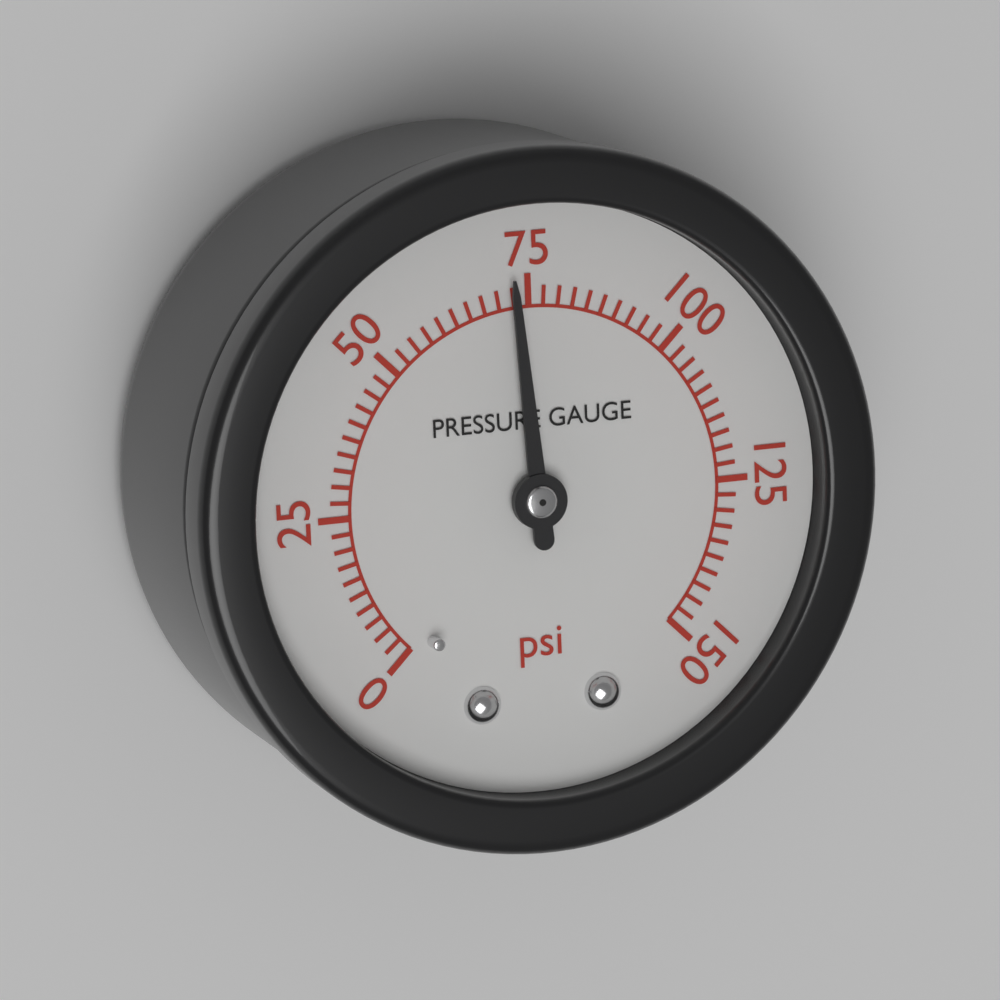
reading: 72.5 psi
